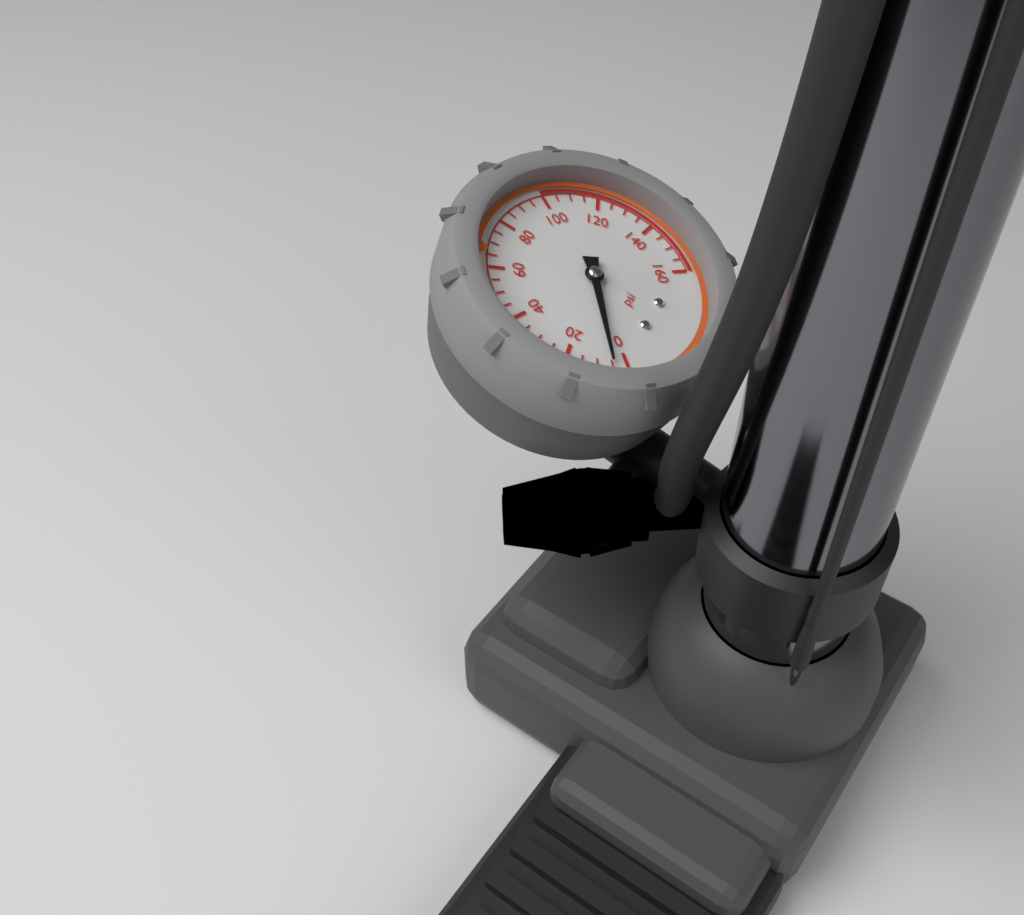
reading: 5 psi
